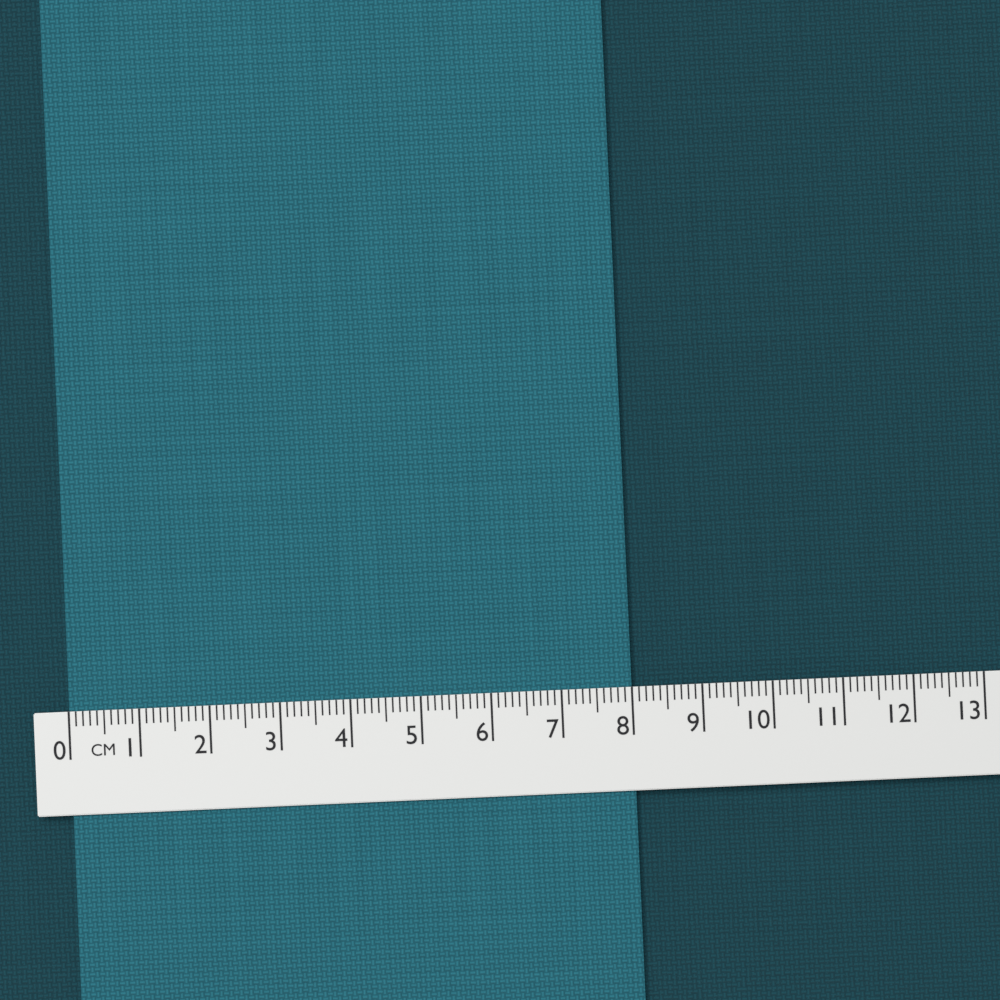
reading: 8.0 cm
